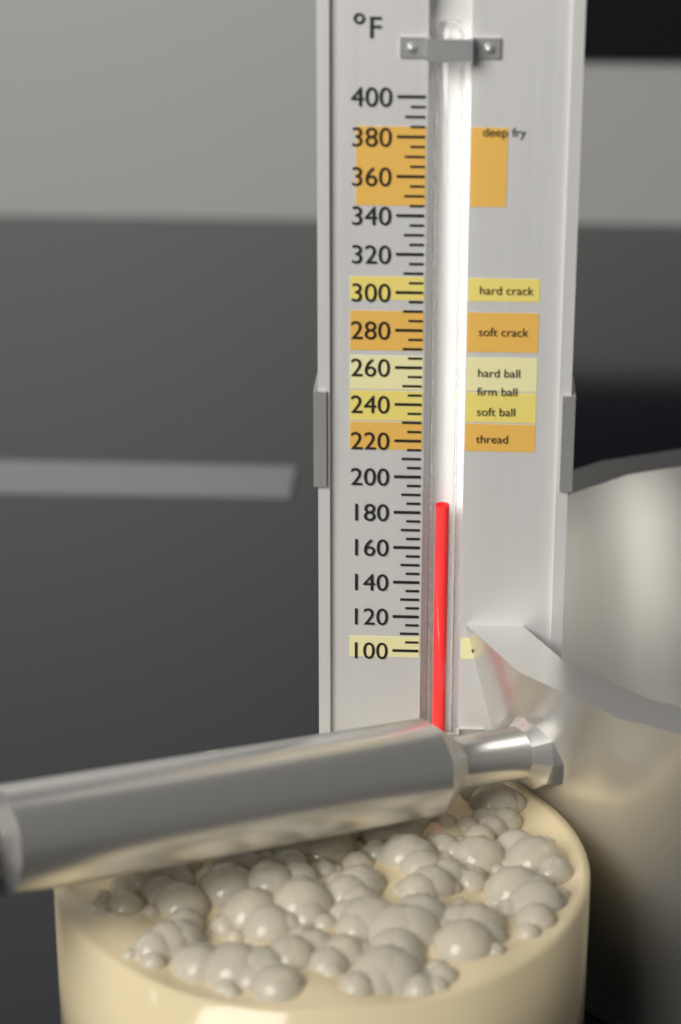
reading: 185 °F
